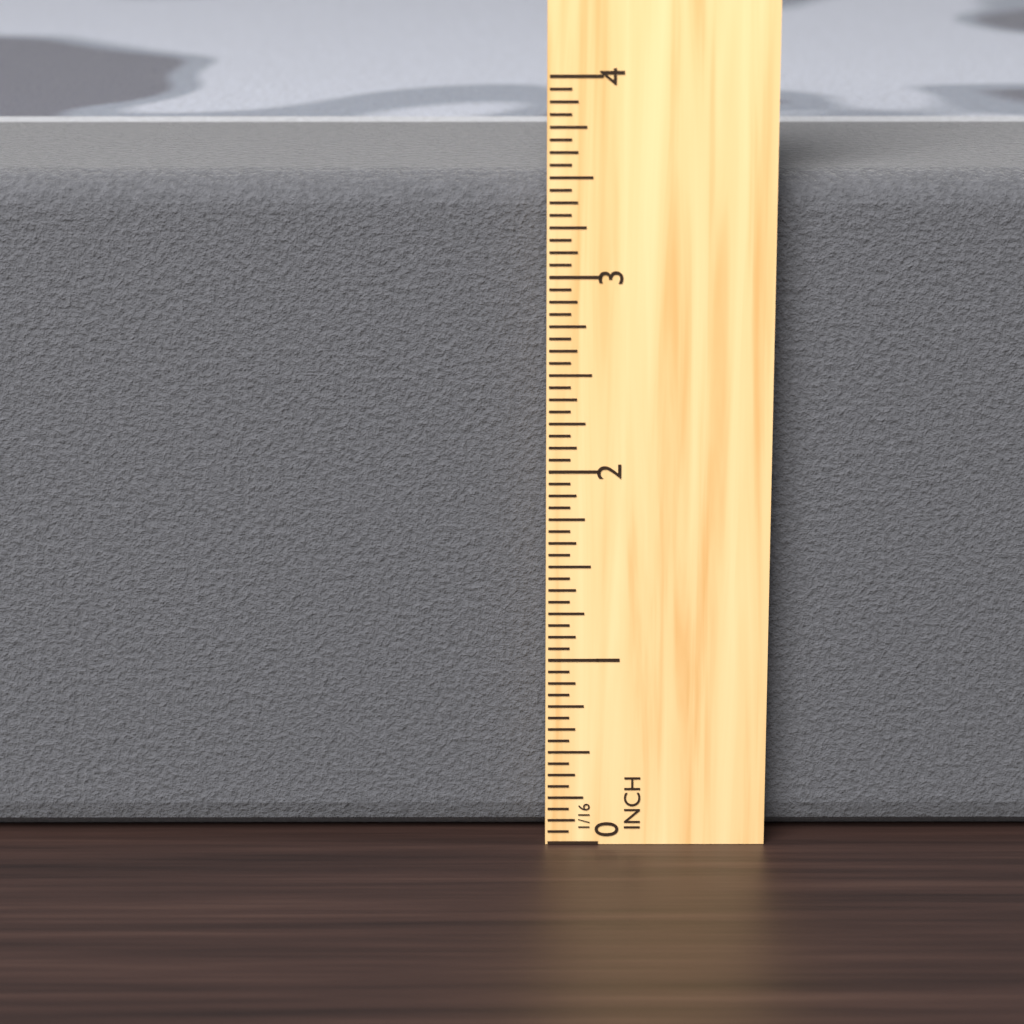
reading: 3.5000 in
